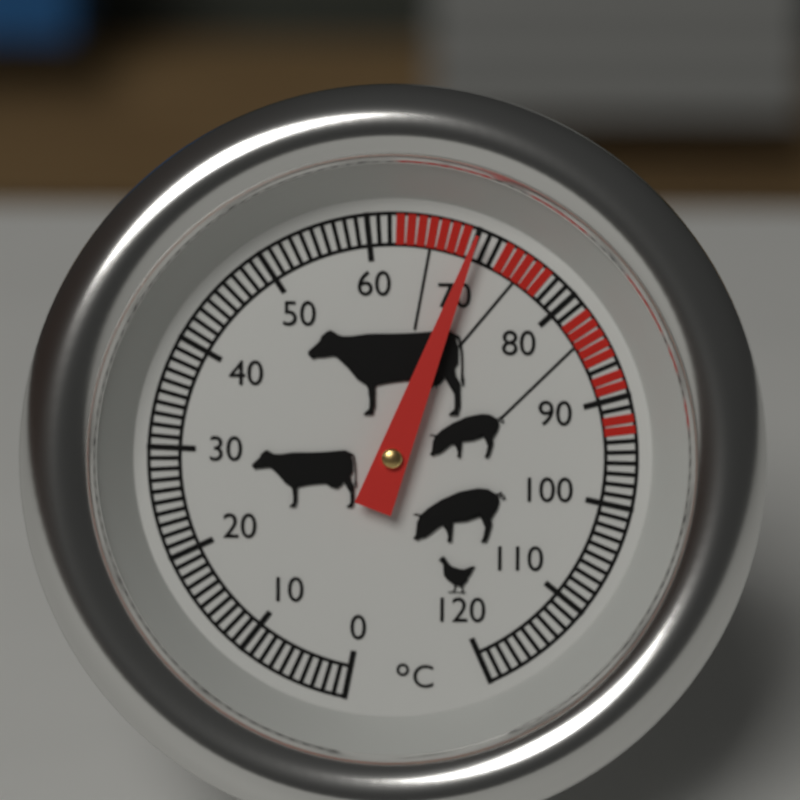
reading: 70 °C
